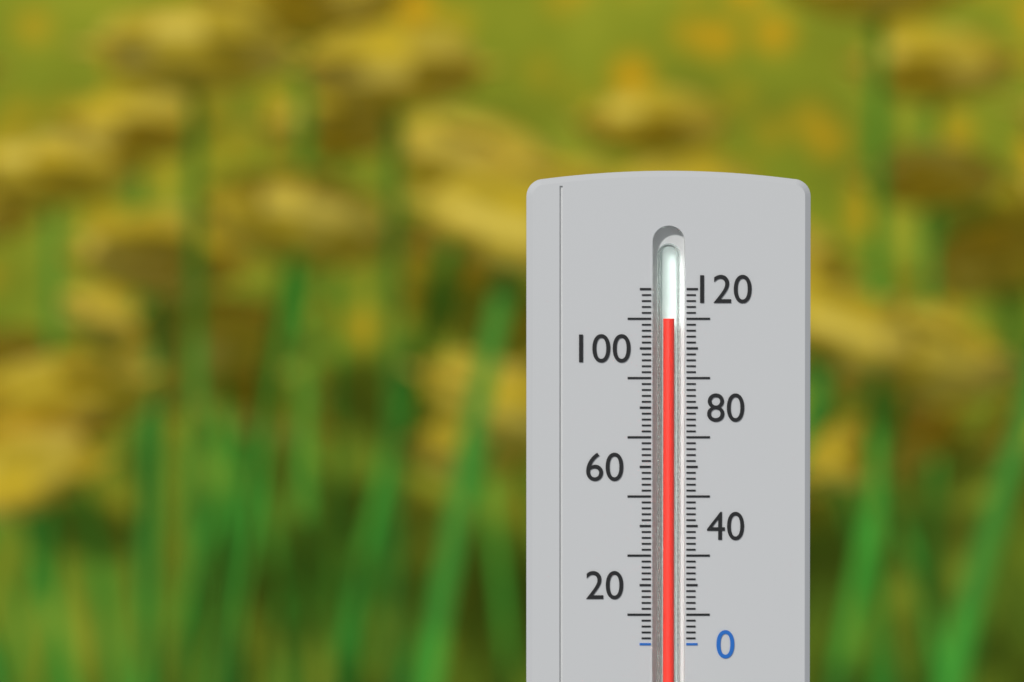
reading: 110 (no unit)
